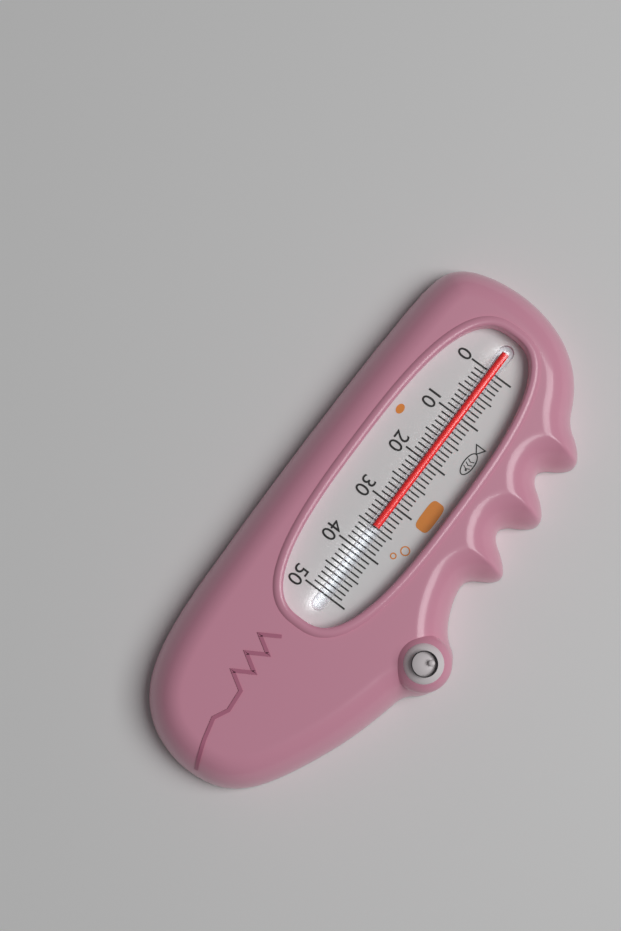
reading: 35 (no unit)
